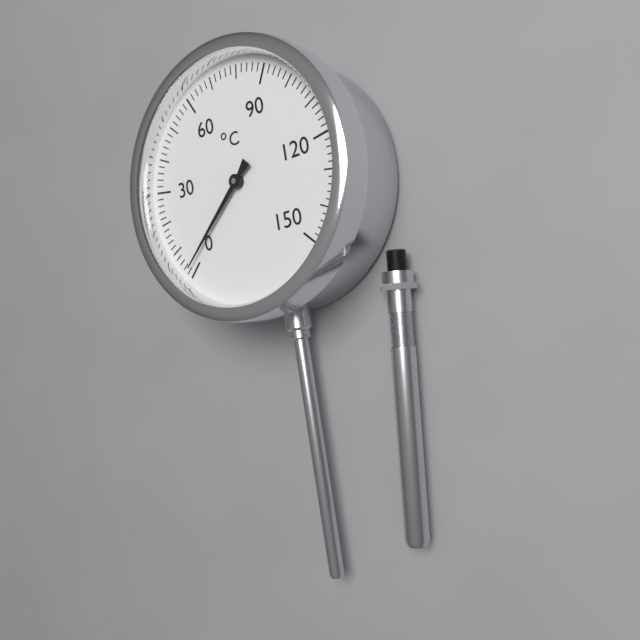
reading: 2 °C
